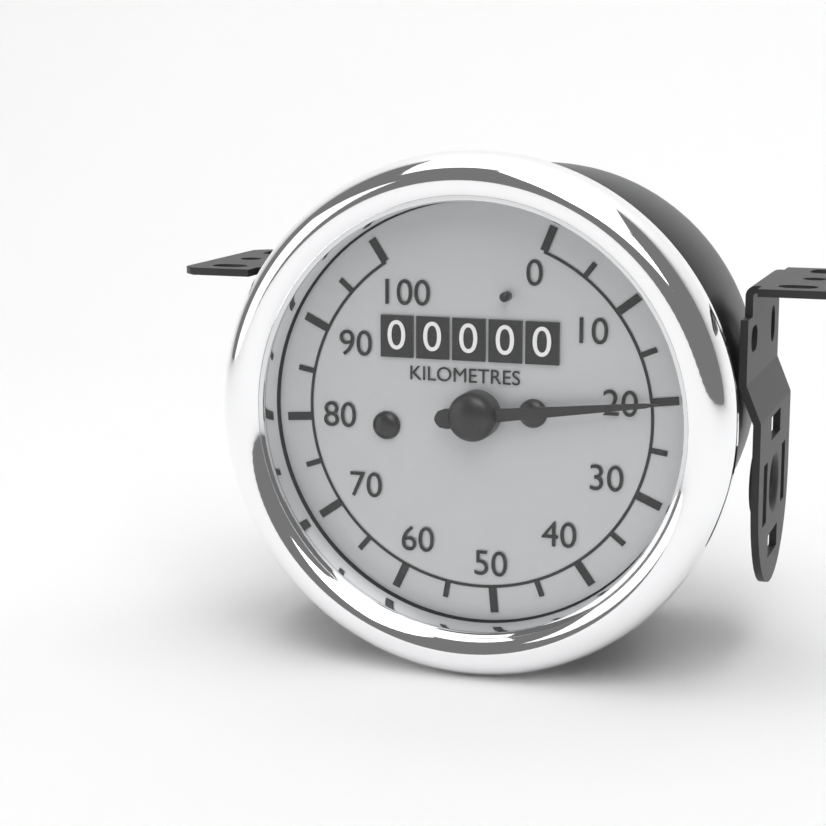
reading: 20 km/h
